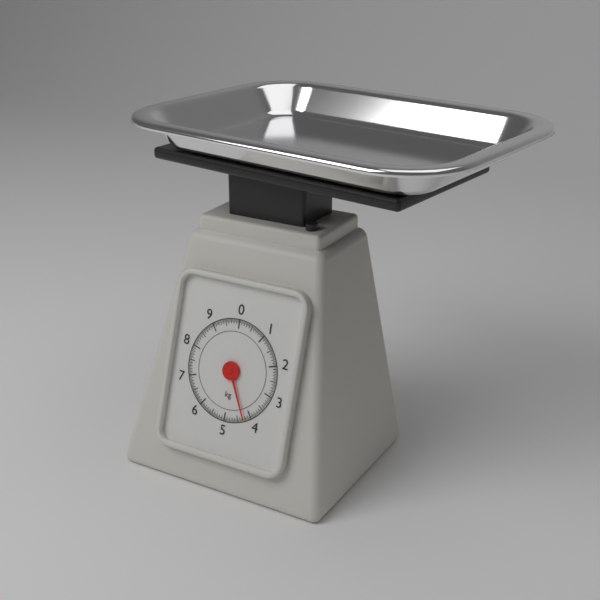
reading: 4.25 kg
